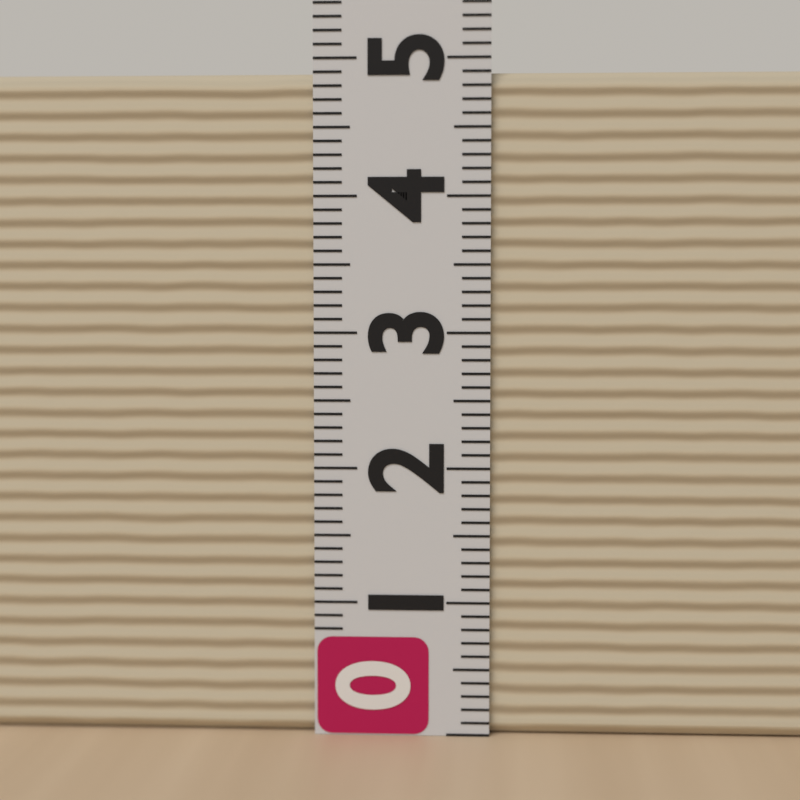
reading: 4.9 (no unit)
